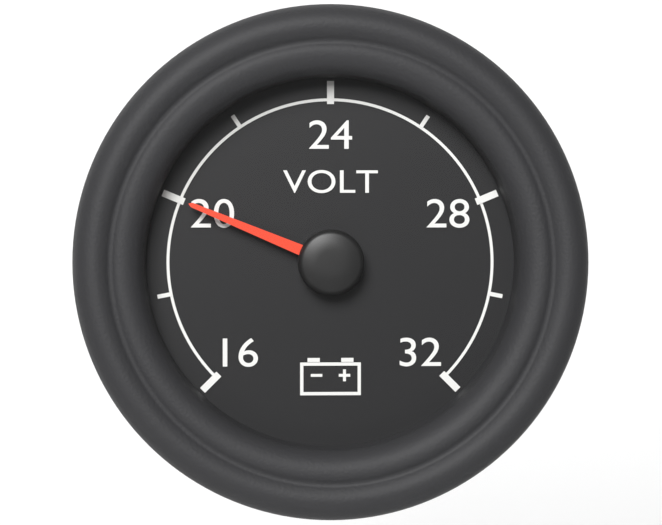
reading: 20 V
